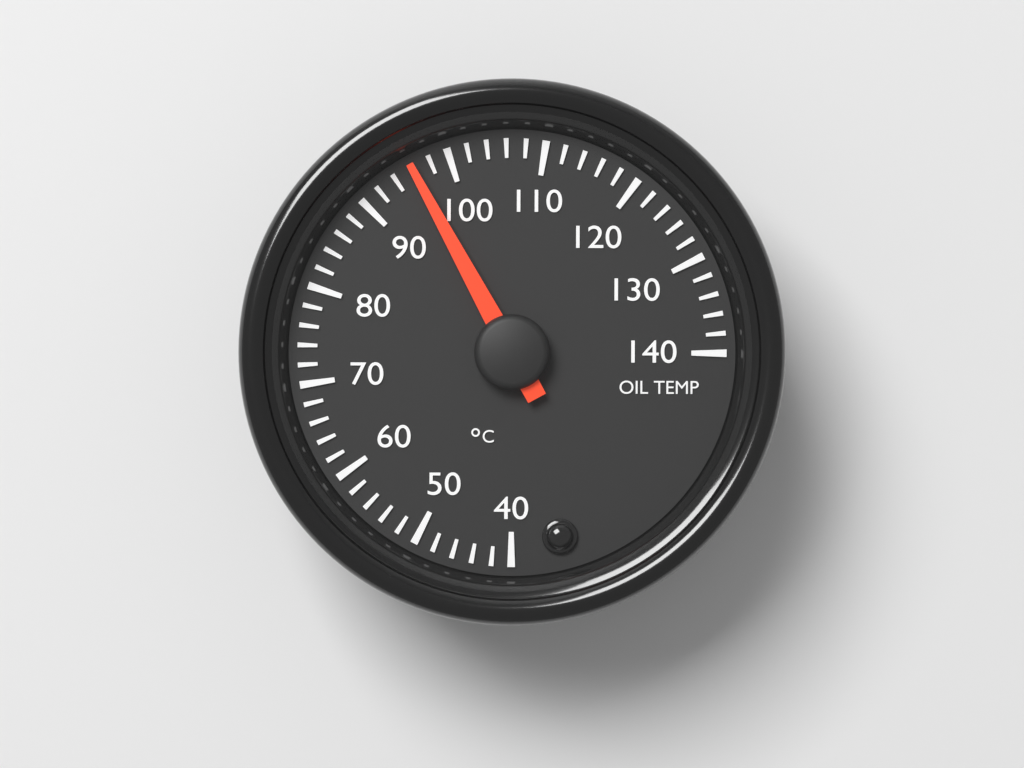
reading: 96 °C
